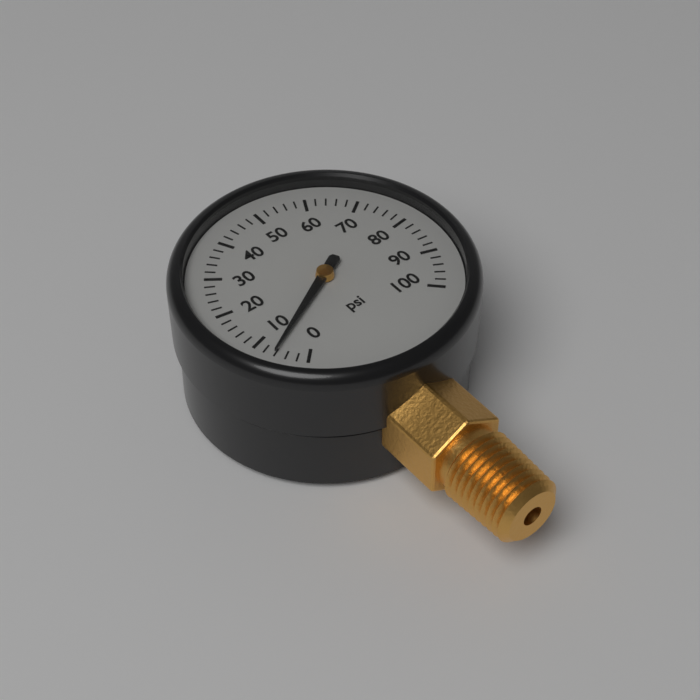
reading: 6 psi
